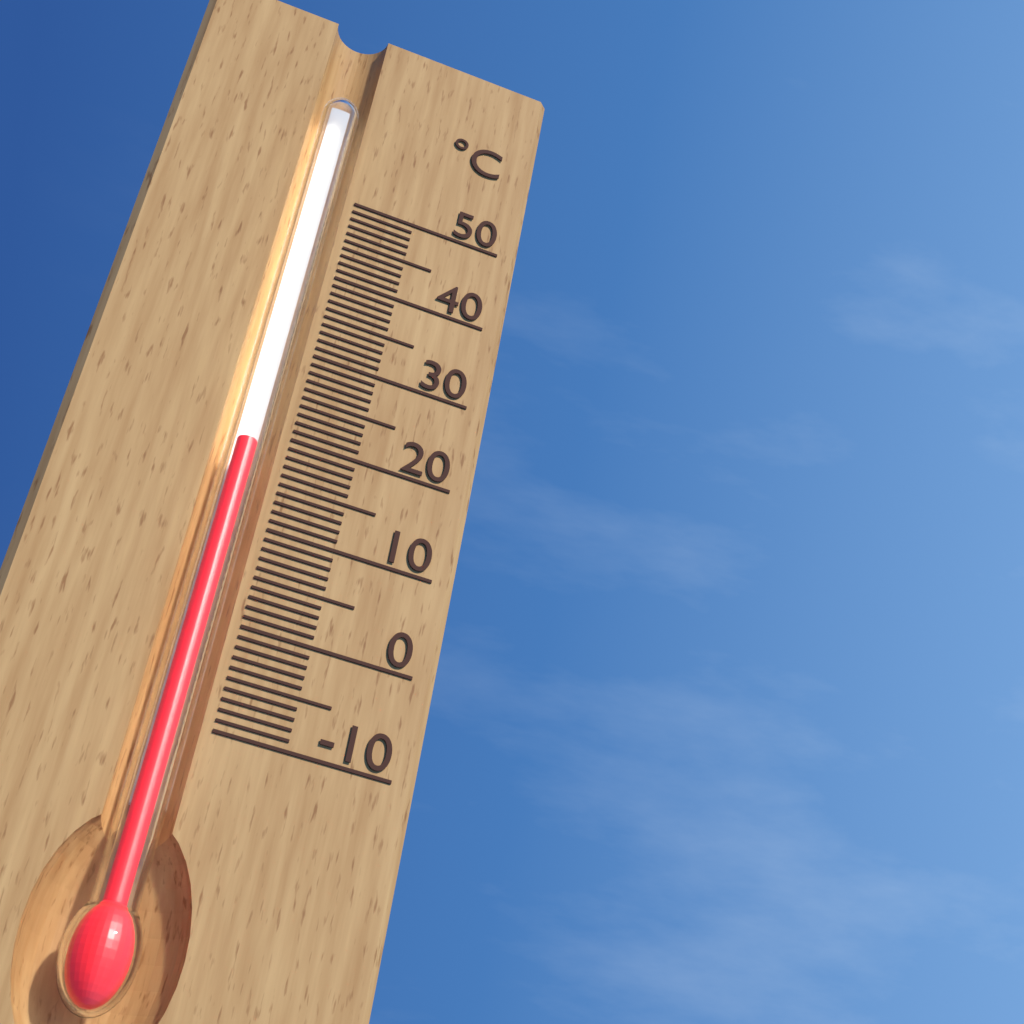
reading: 18 °C
